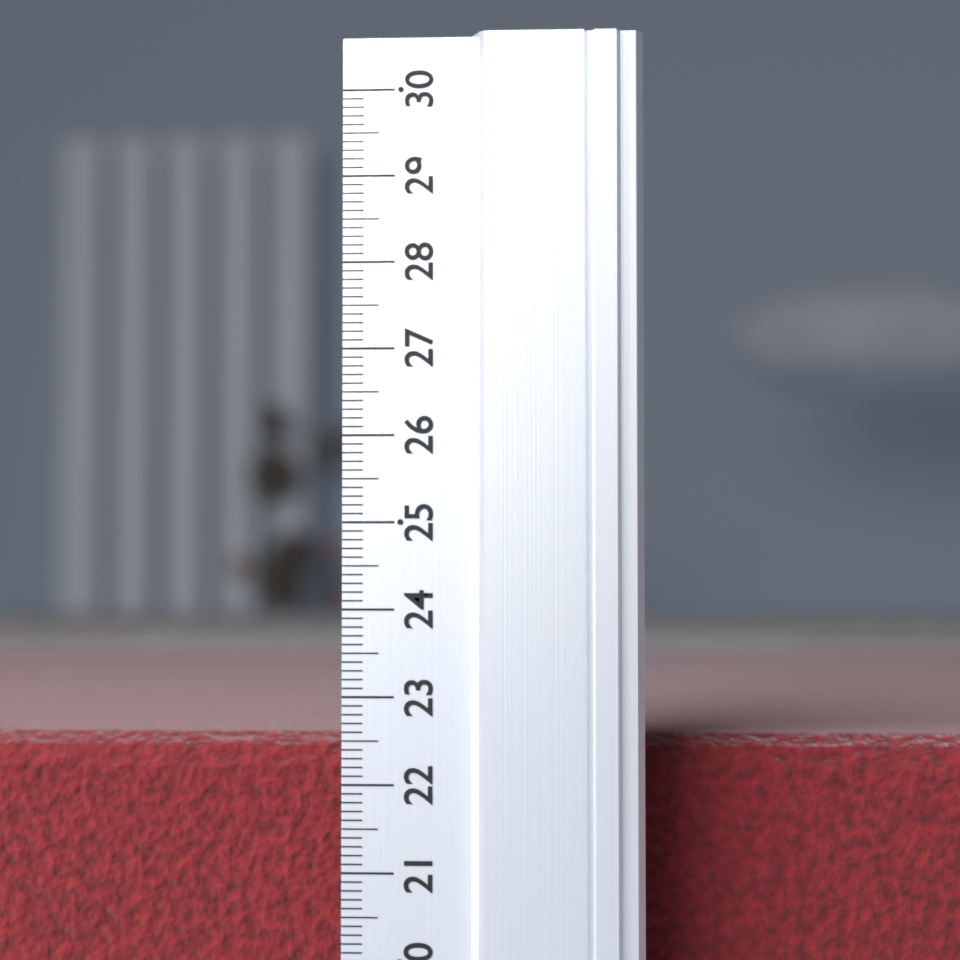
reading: 22.5 (no unit)
